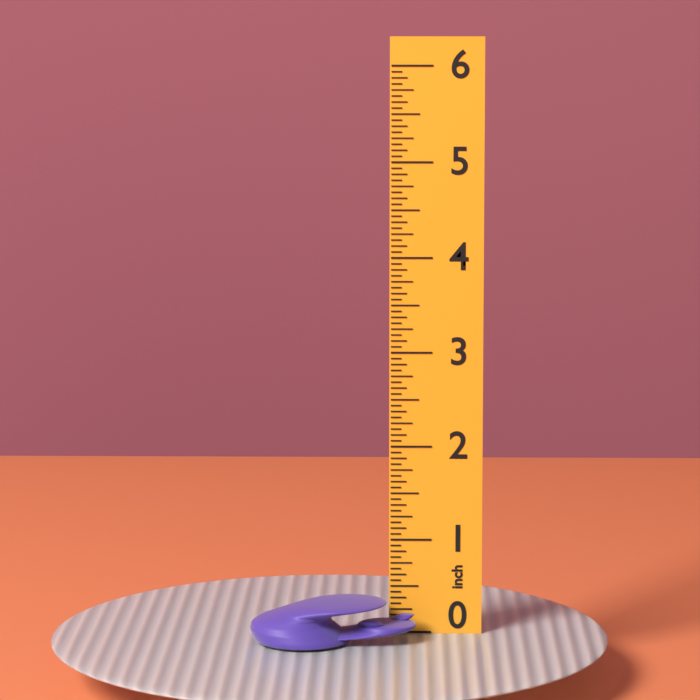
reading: 0.4375 inch
